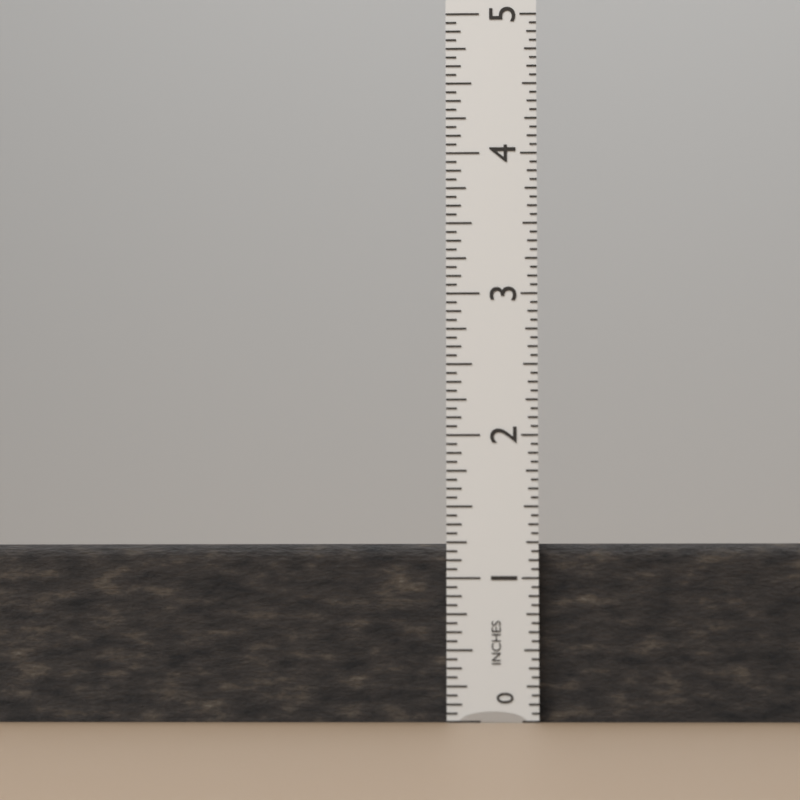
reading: 1.2500 in
